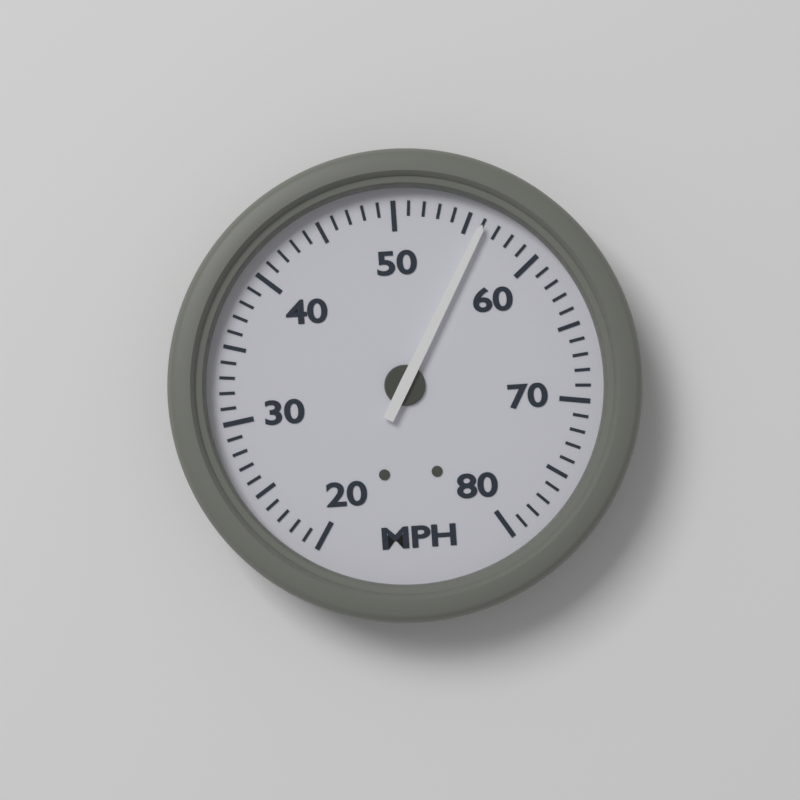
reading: 56 MPH
